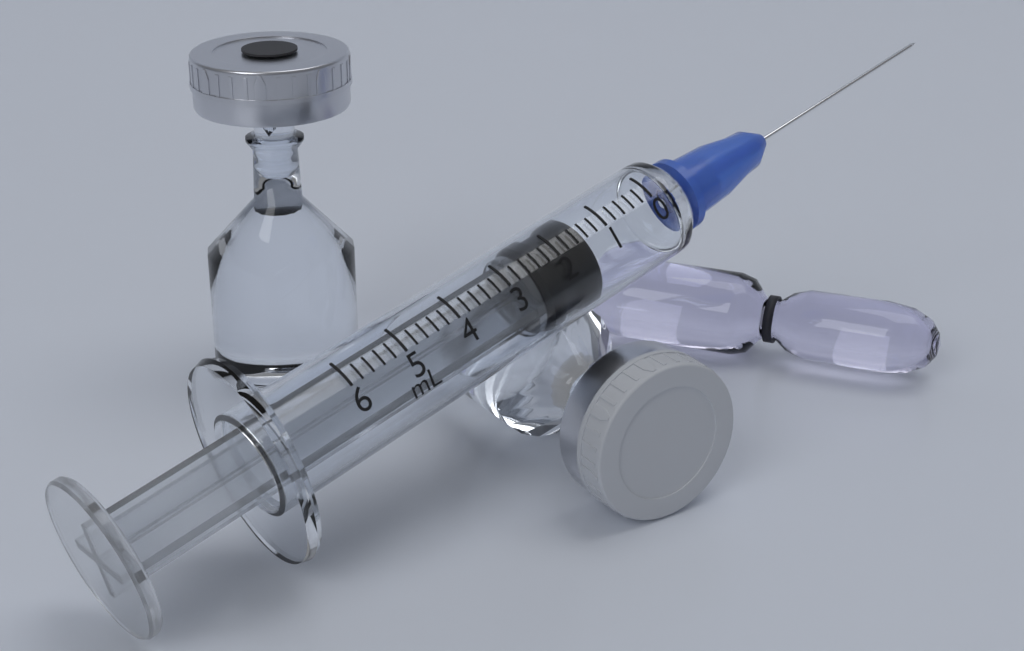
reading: 1.4 ml
